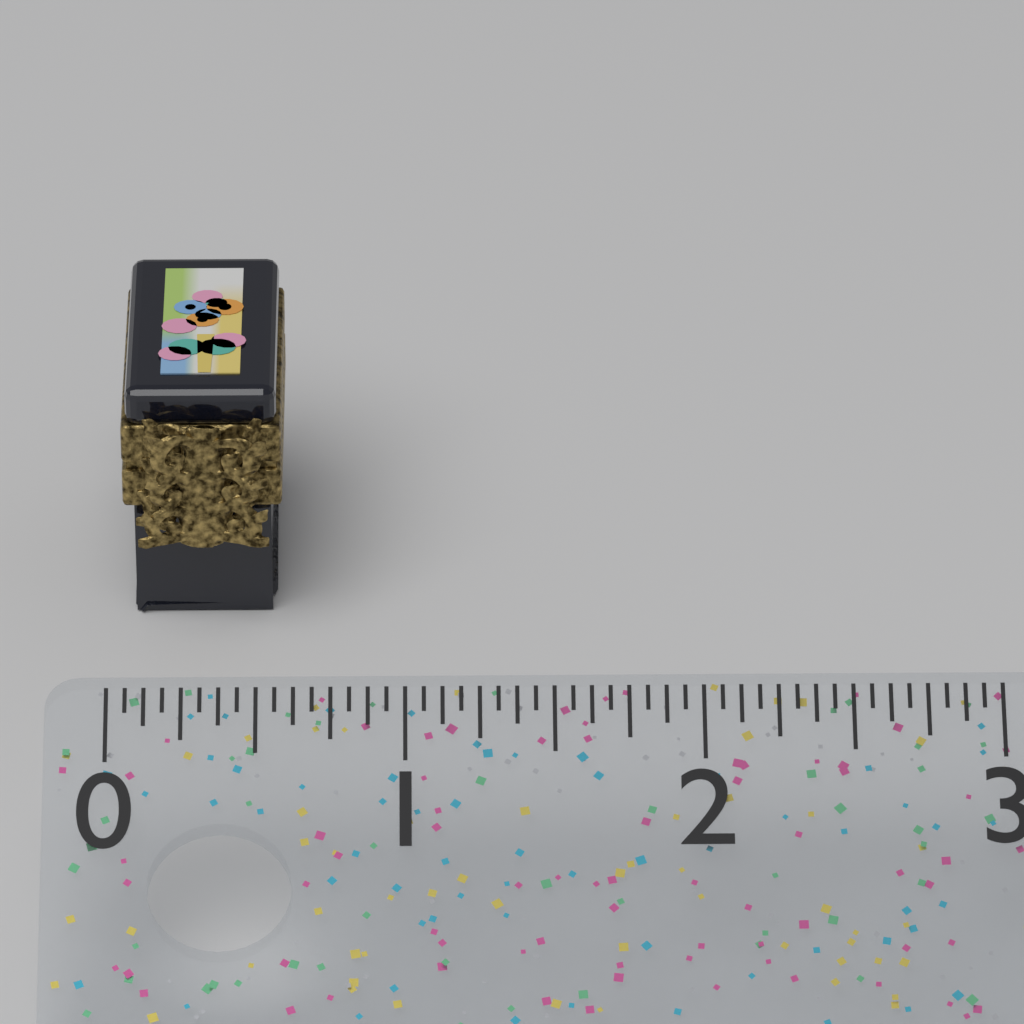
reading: 0.5625 (no unit)
